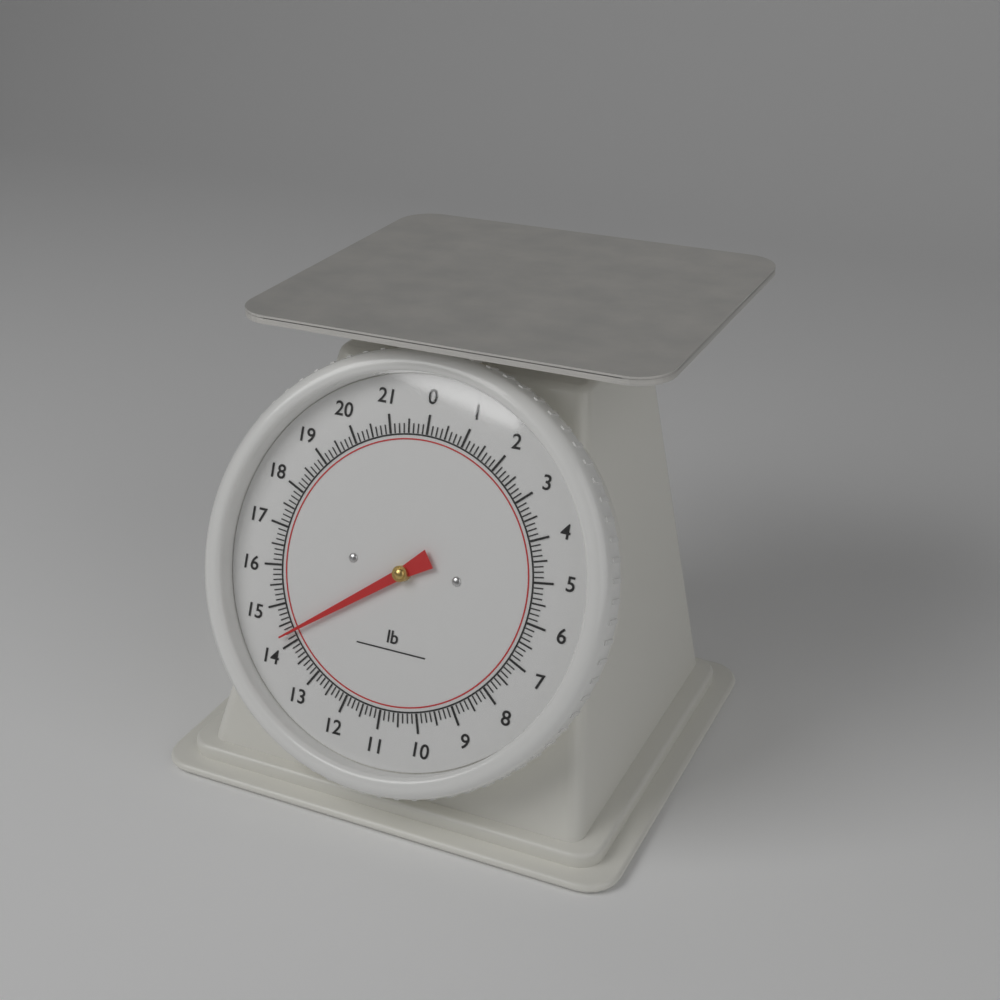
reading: 14.250 lb
